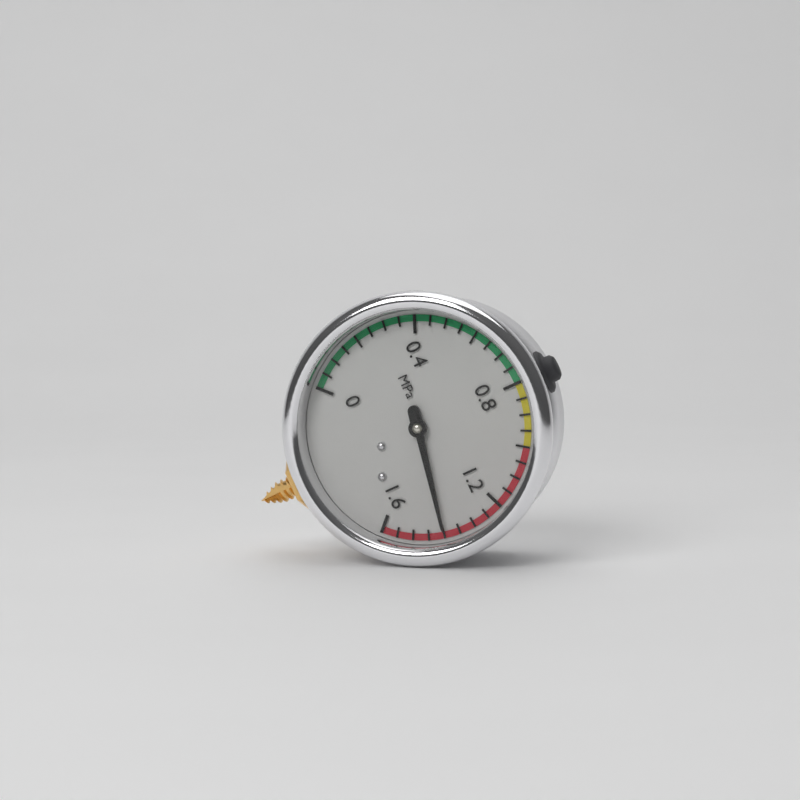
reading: 1.40 MPa
